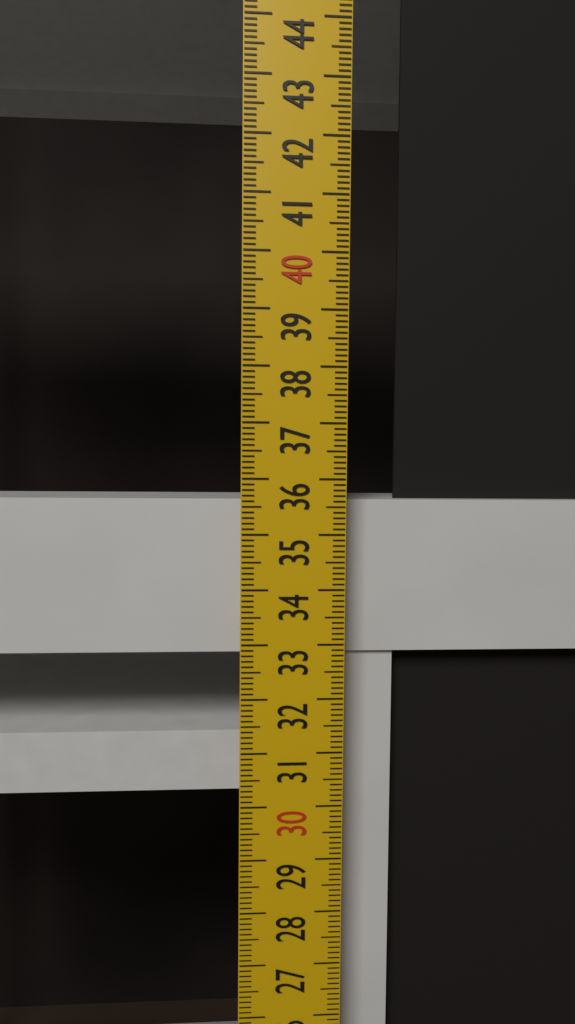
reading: 35.6 cm
